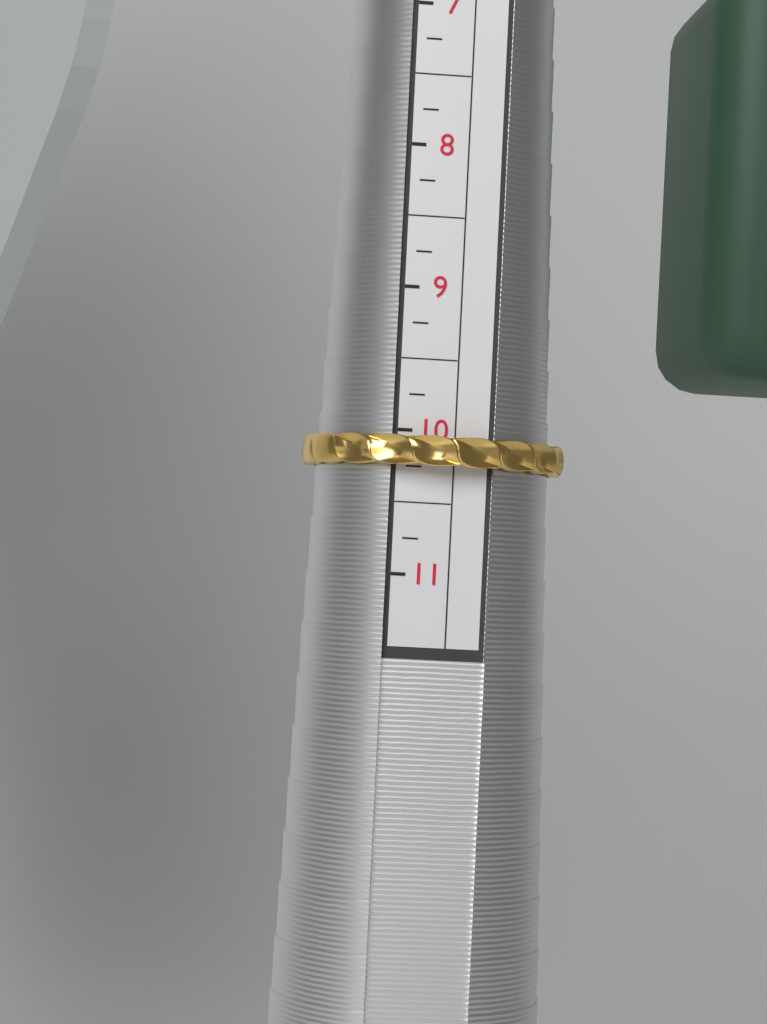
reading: 10.25 (no unit)
